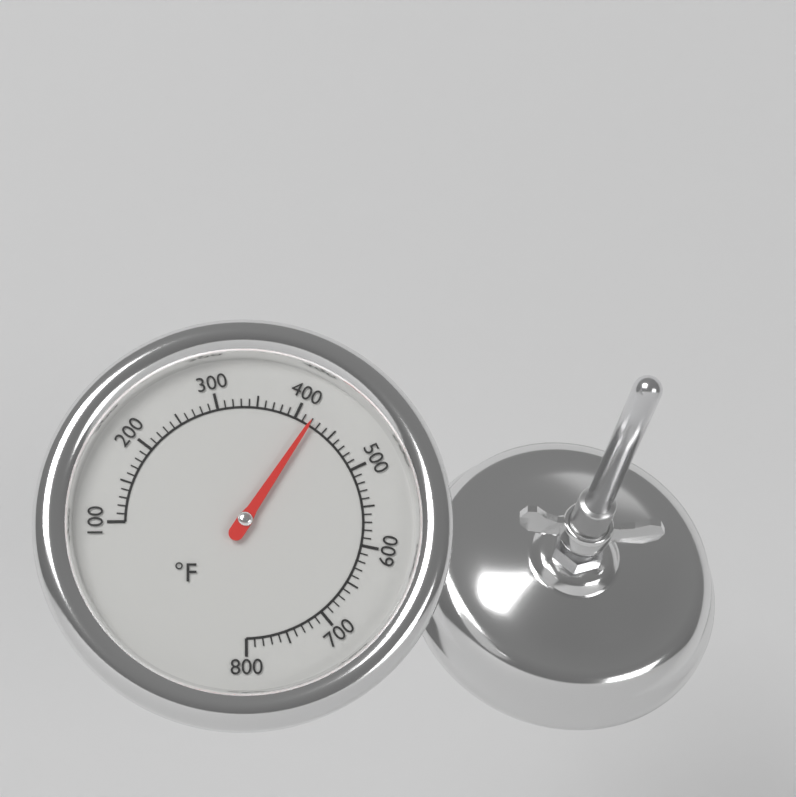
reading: 420 °F
